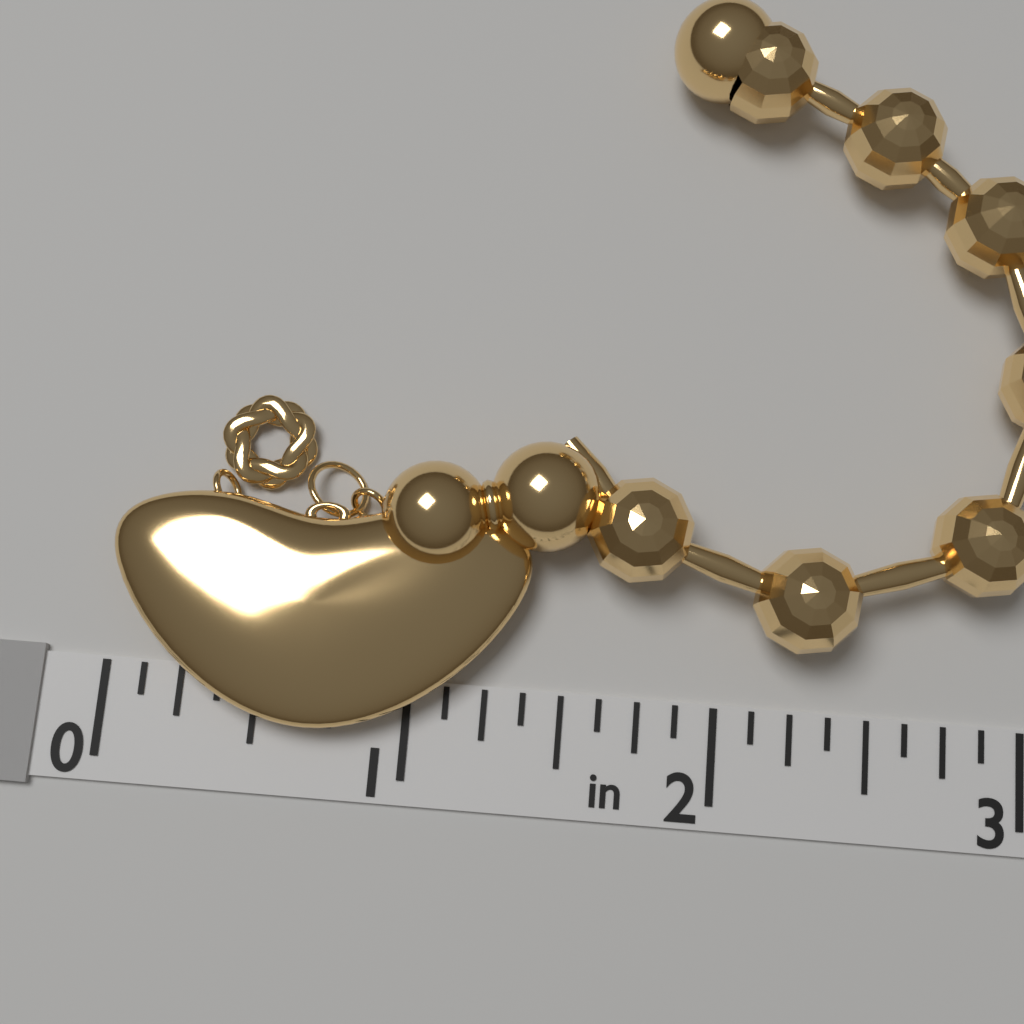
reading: 1.375 in
